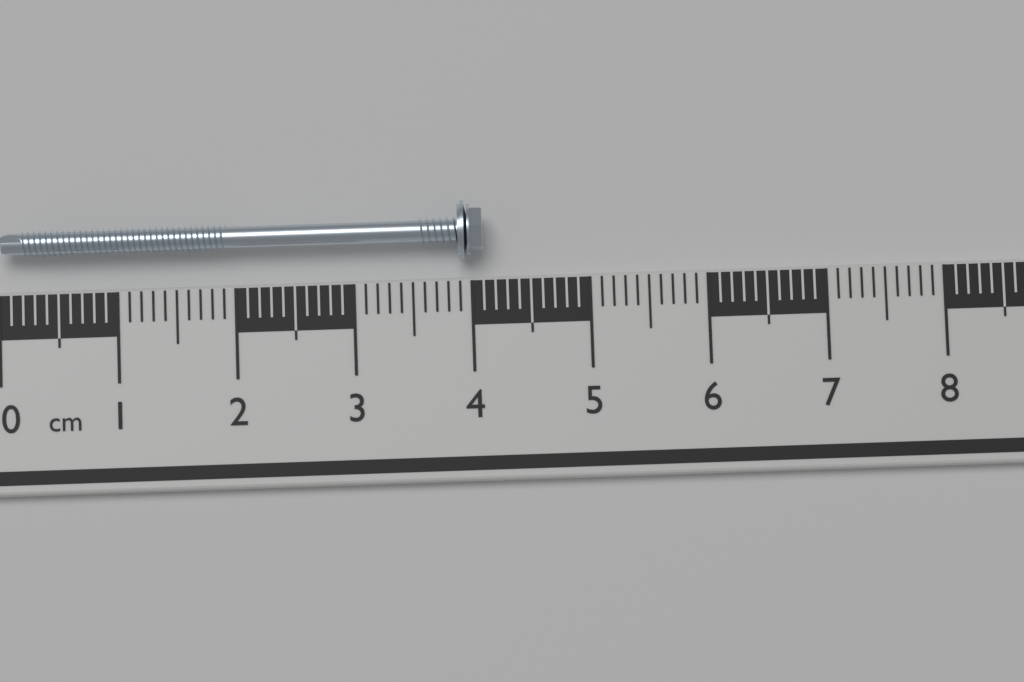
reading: 4.1 cm
